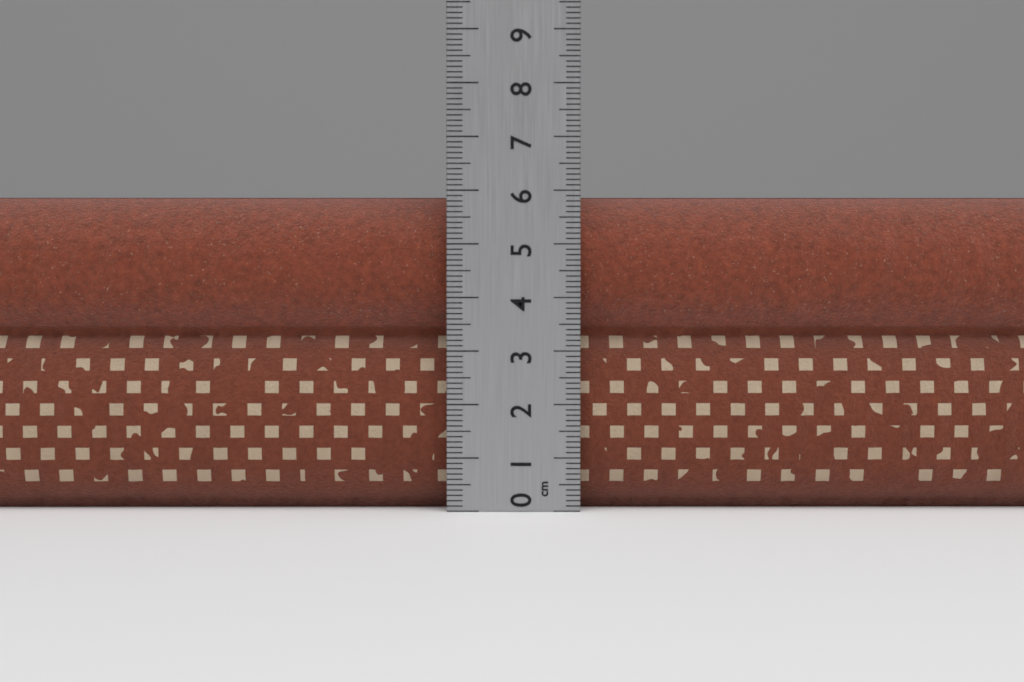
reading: 5.9 cm
